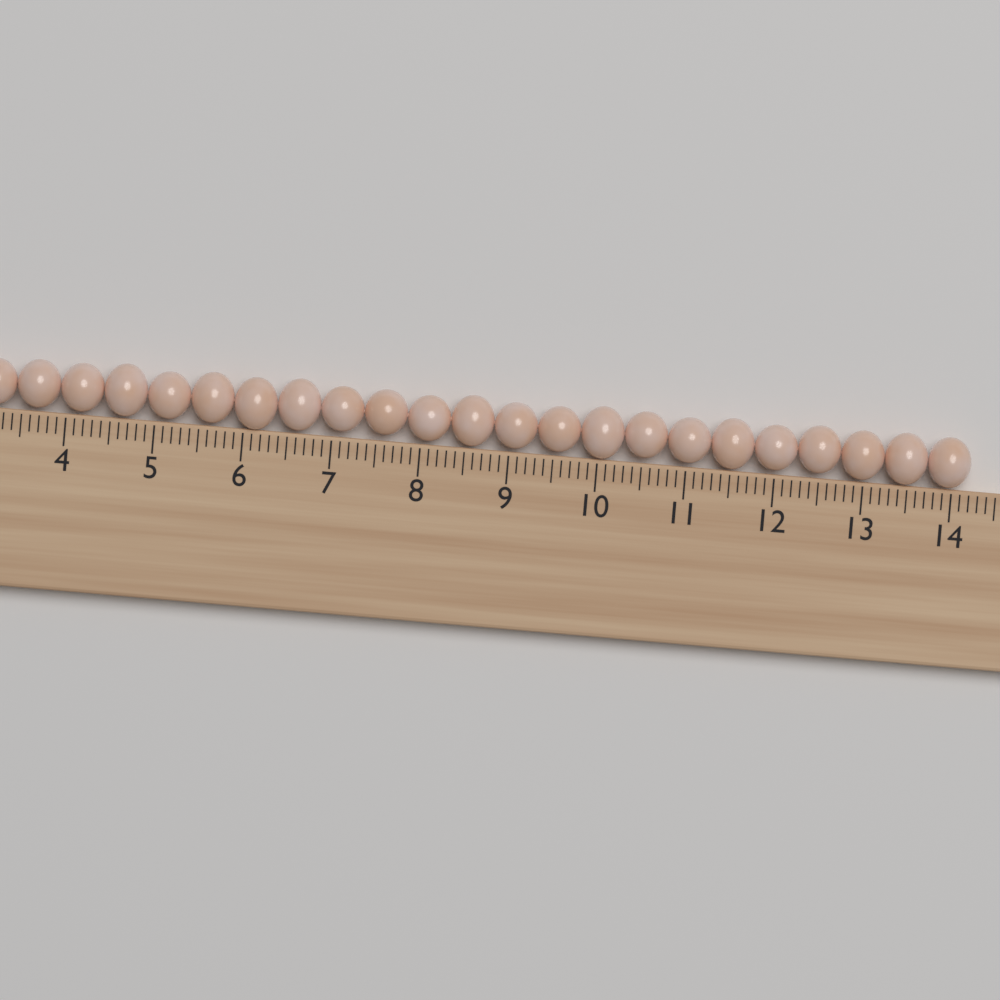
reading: 14.2 cm
